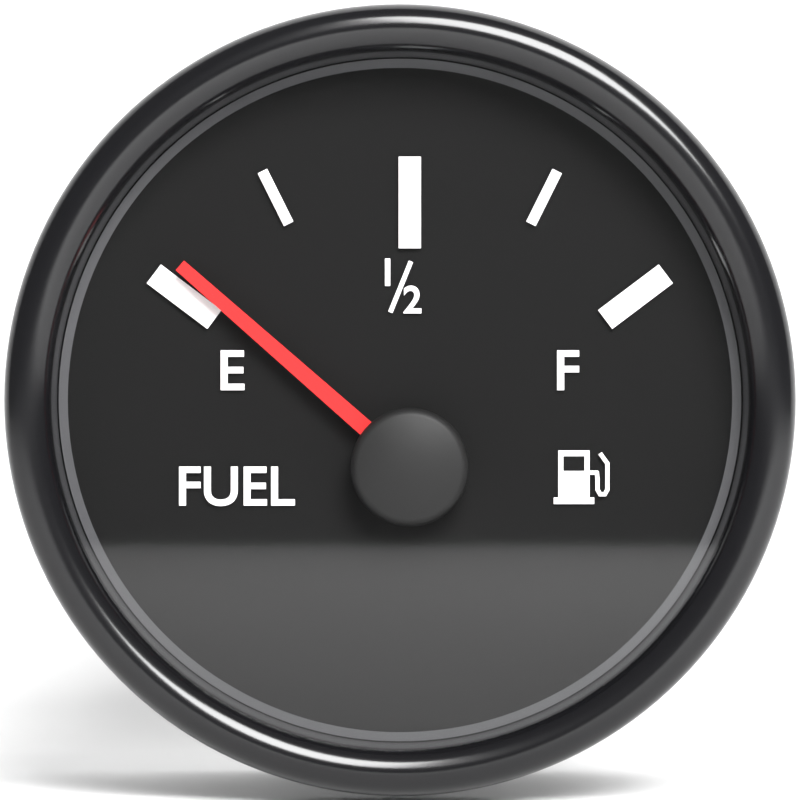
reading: 0.04 (no unit)
